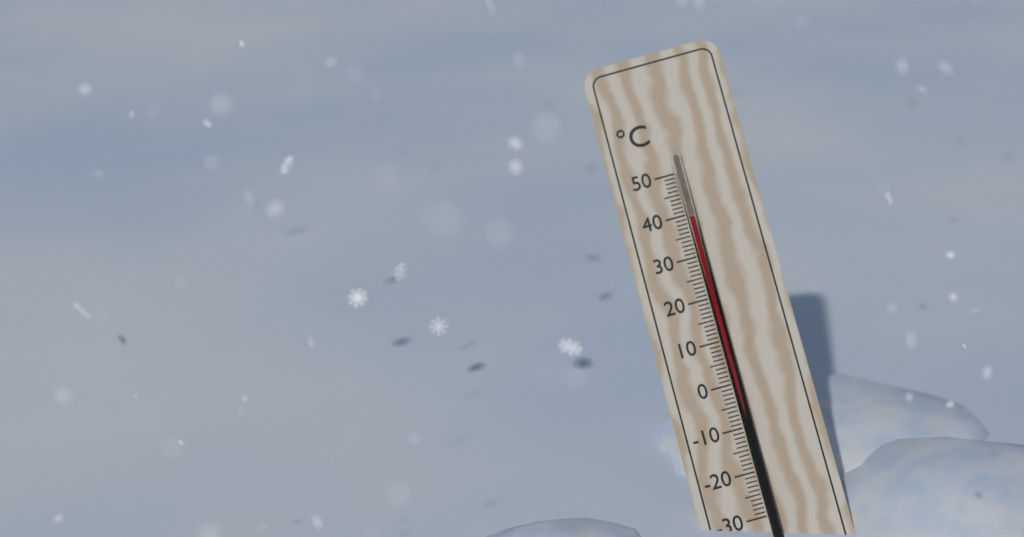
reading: 39 °C
